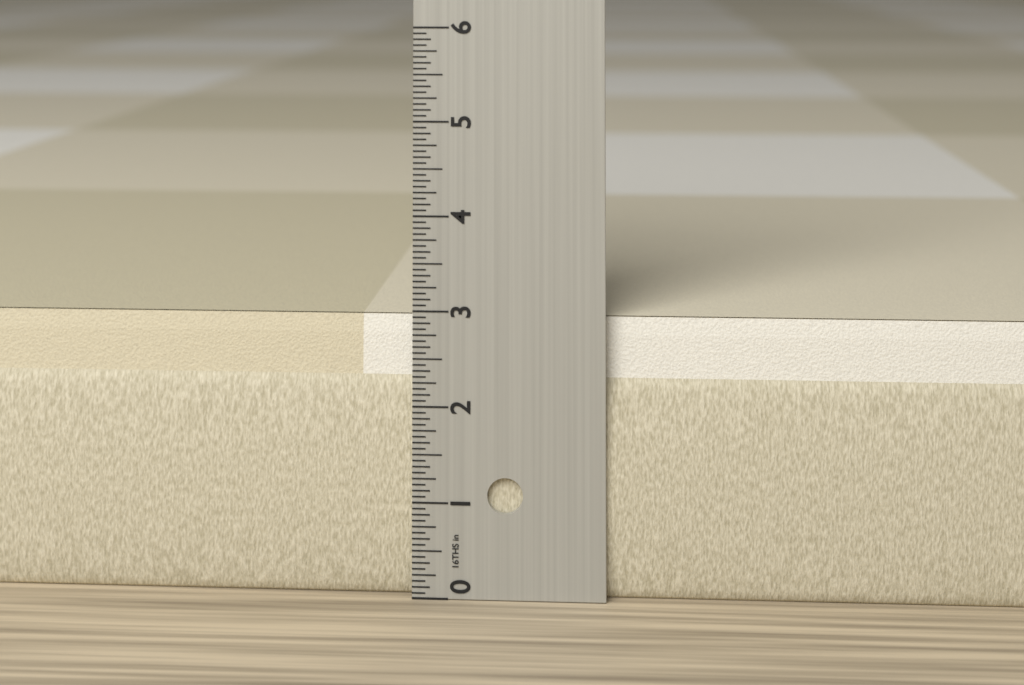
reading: 2.9375 in
